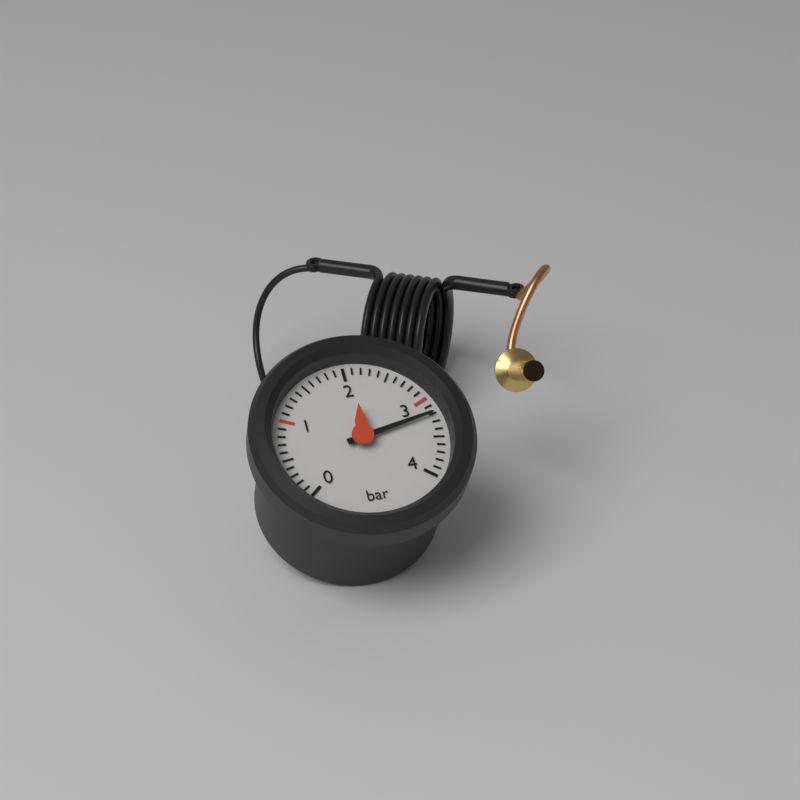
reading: 3.2 bar
